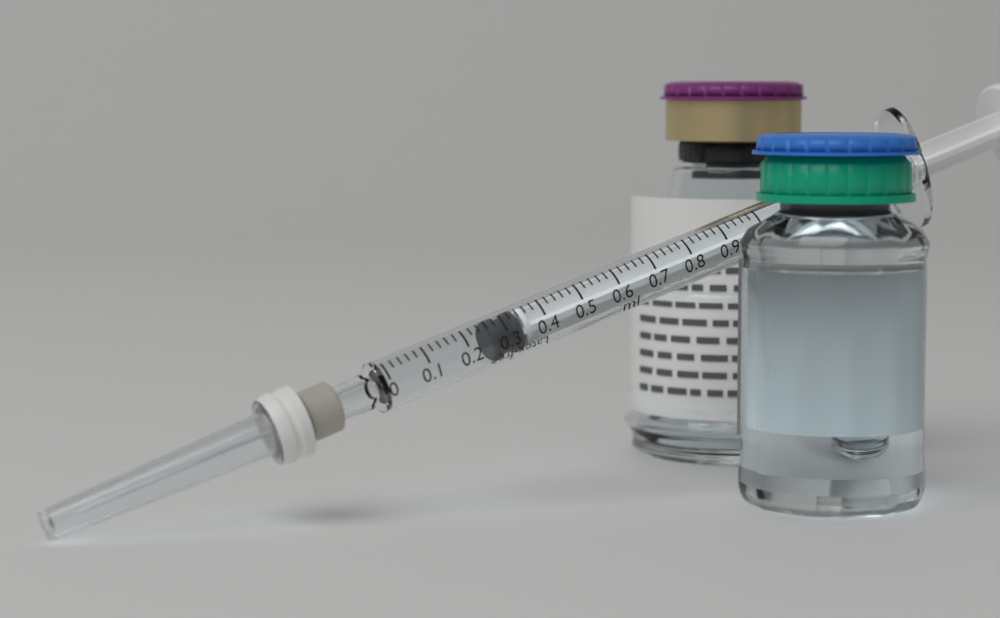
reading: 0.26 ml
